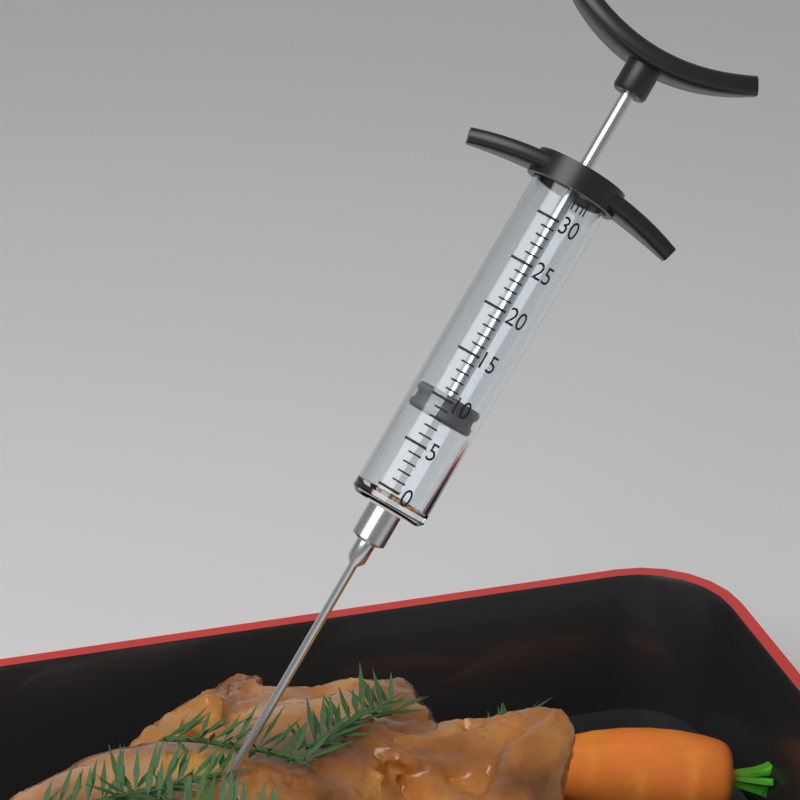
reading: 8 ml
